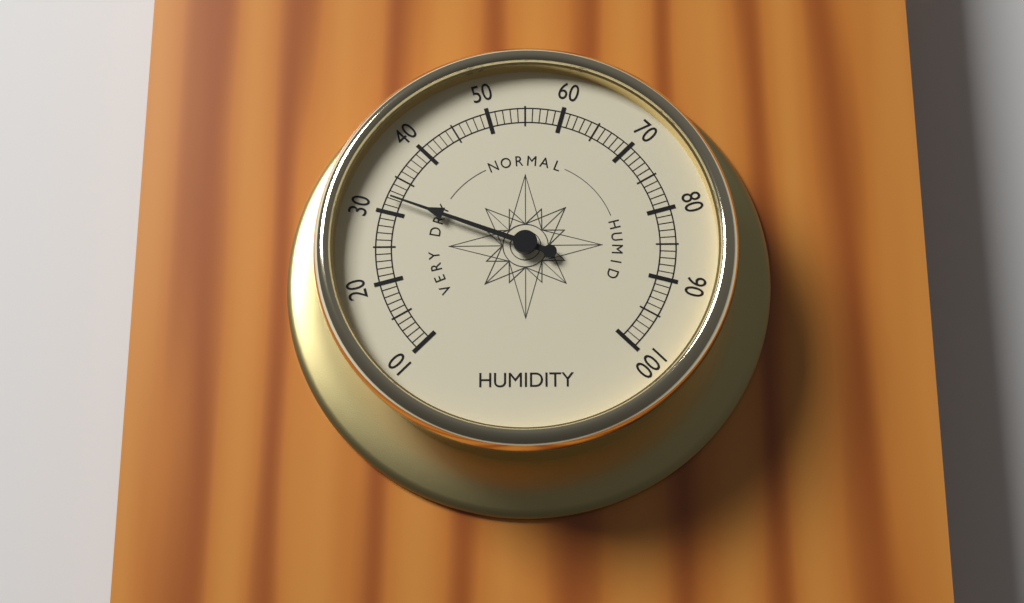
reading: 32 (no unit)
